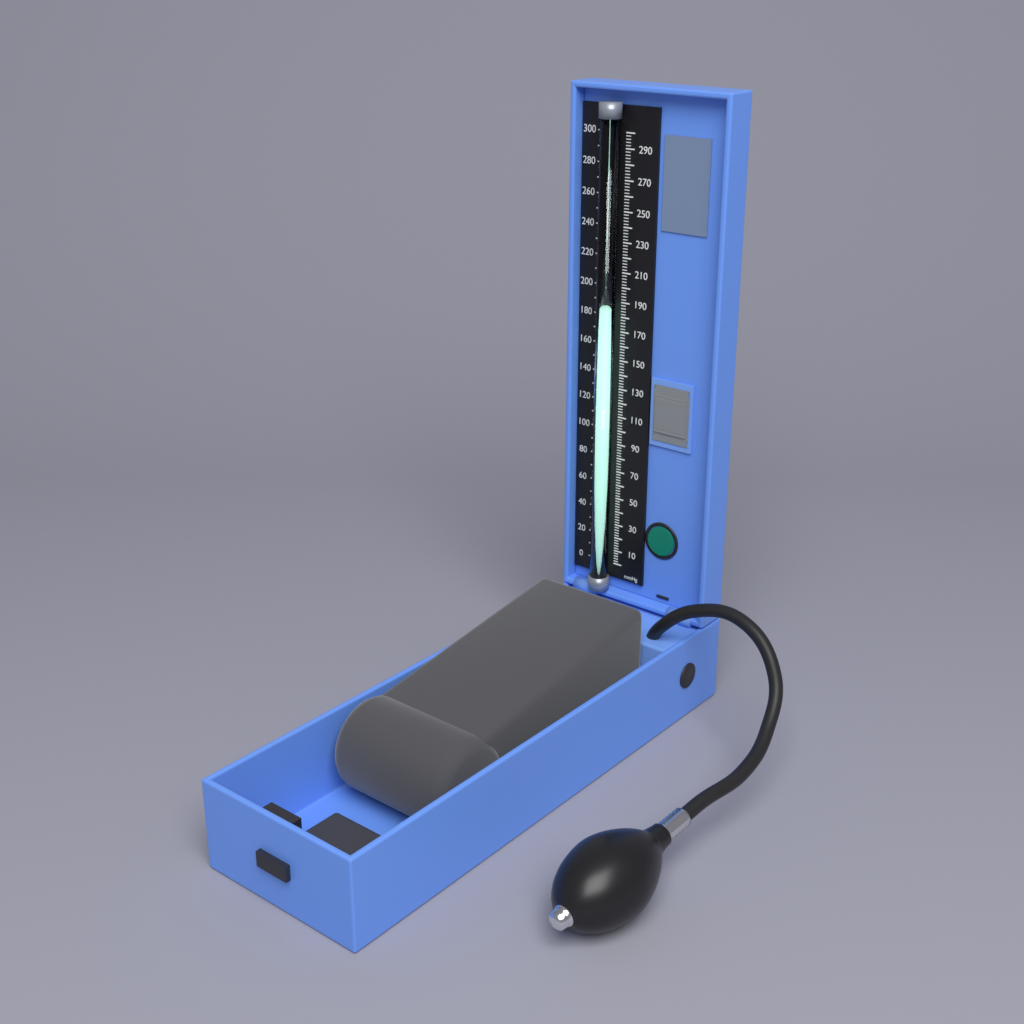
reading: 184 mmHg
